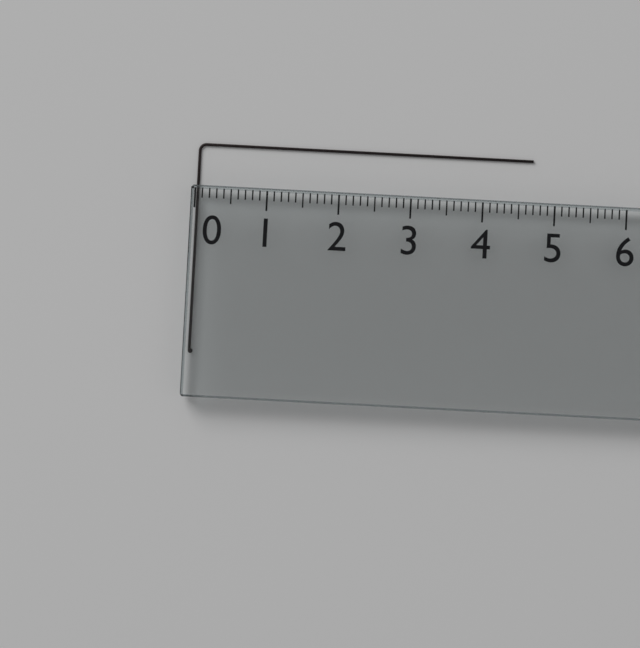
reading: 4.7 (no unit)
